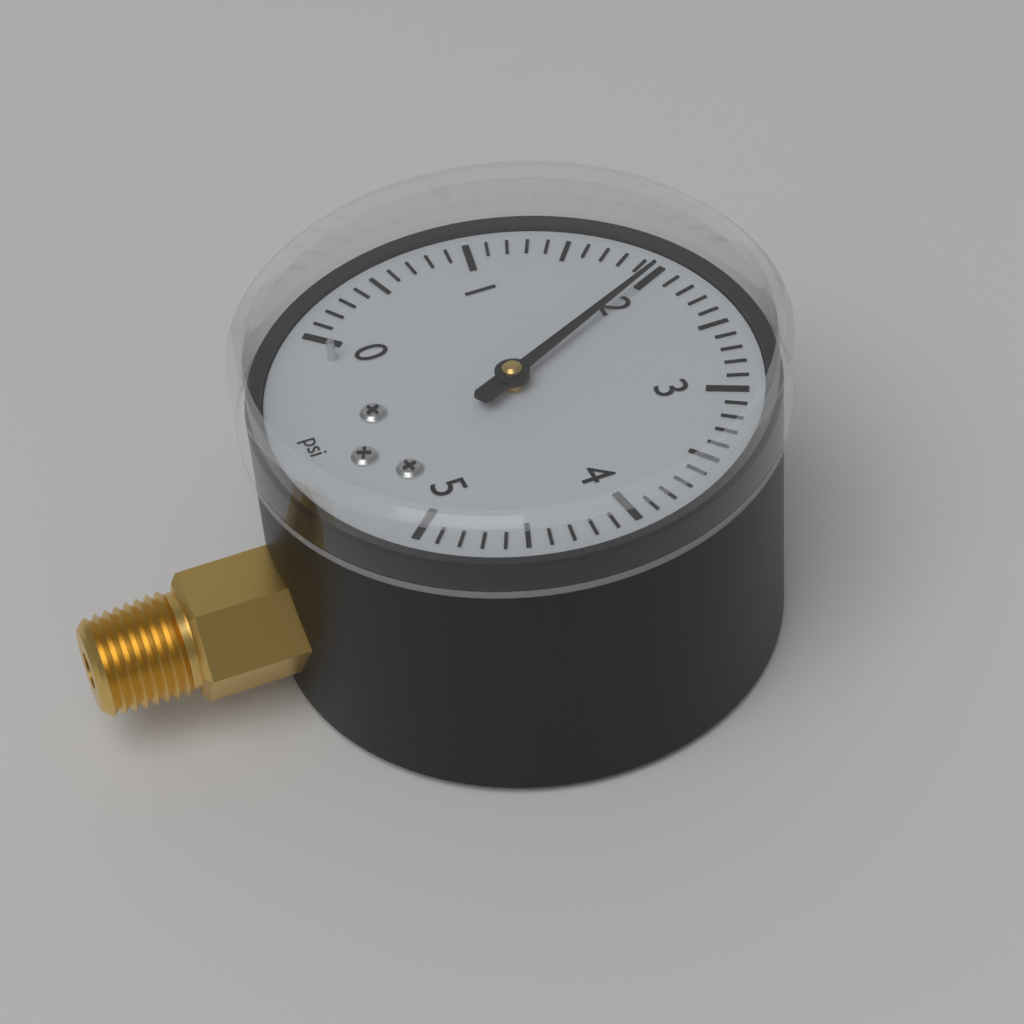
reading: 2.0 psi
